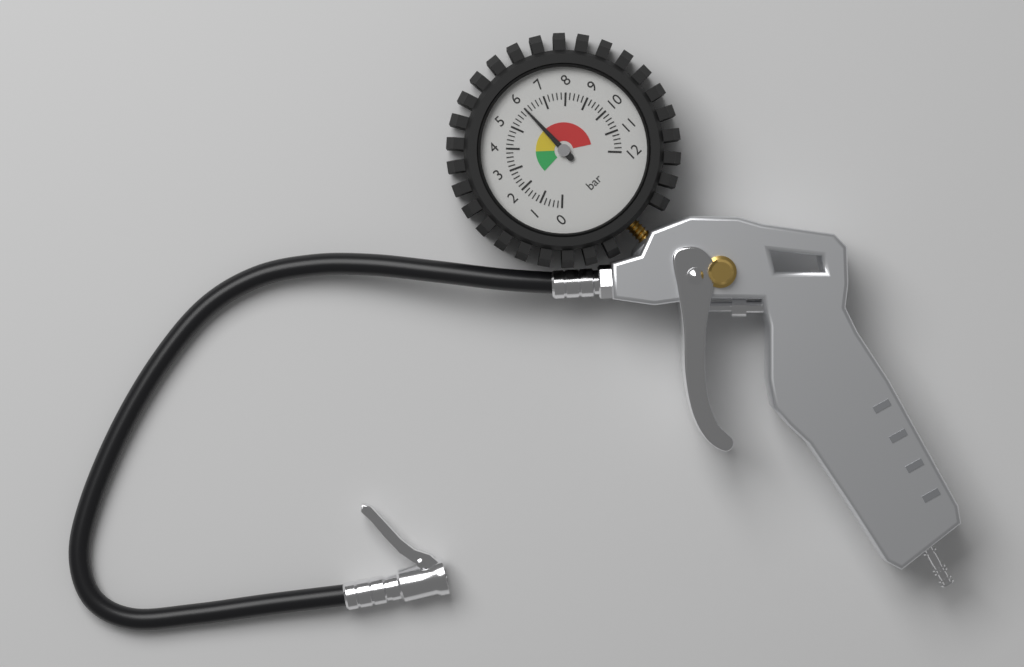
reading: 6.0 bar
